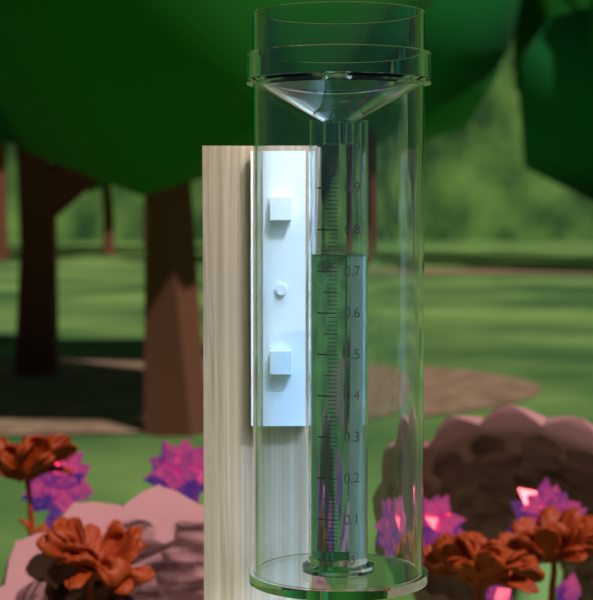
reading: 0.74 (no unit)
